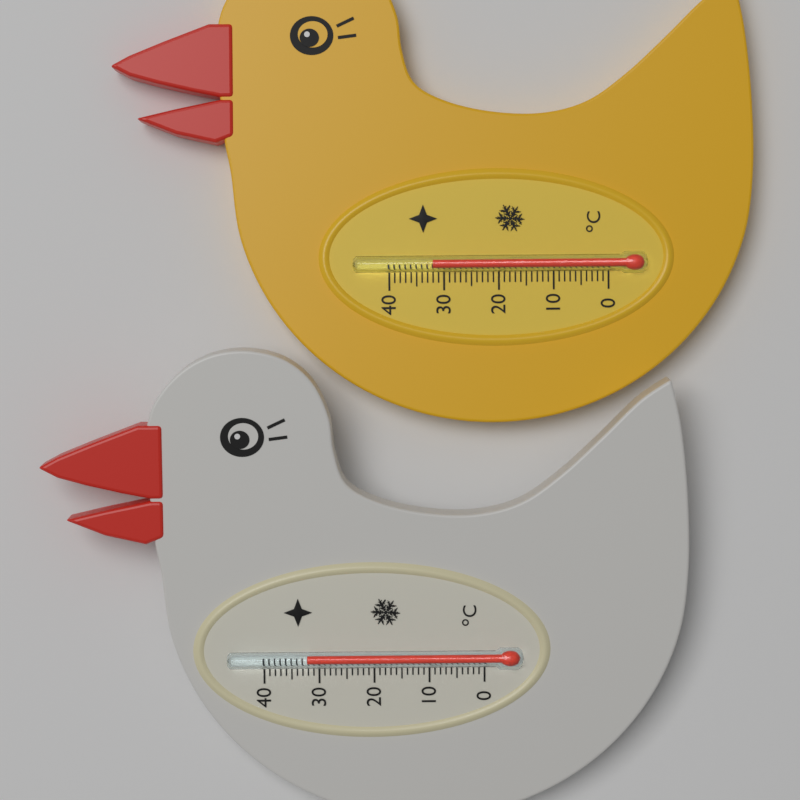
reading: 32 °C
